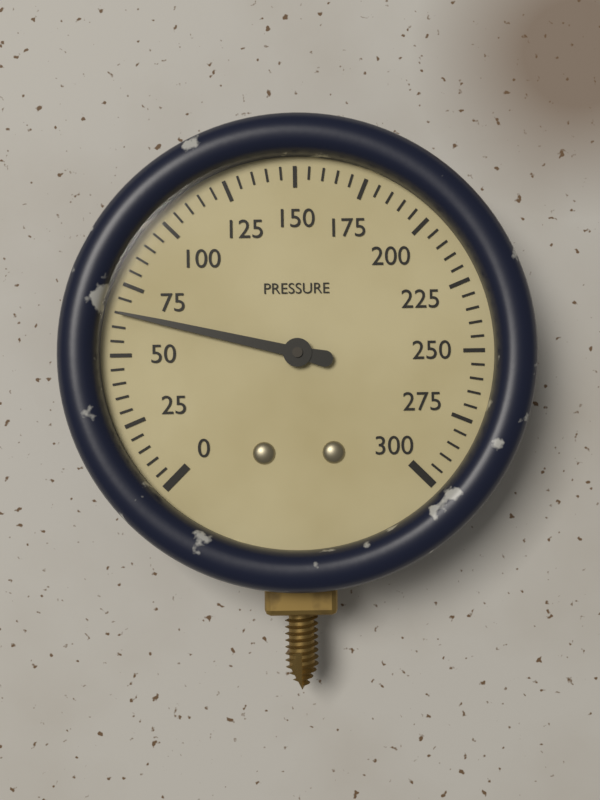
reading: 65 (no unit)
